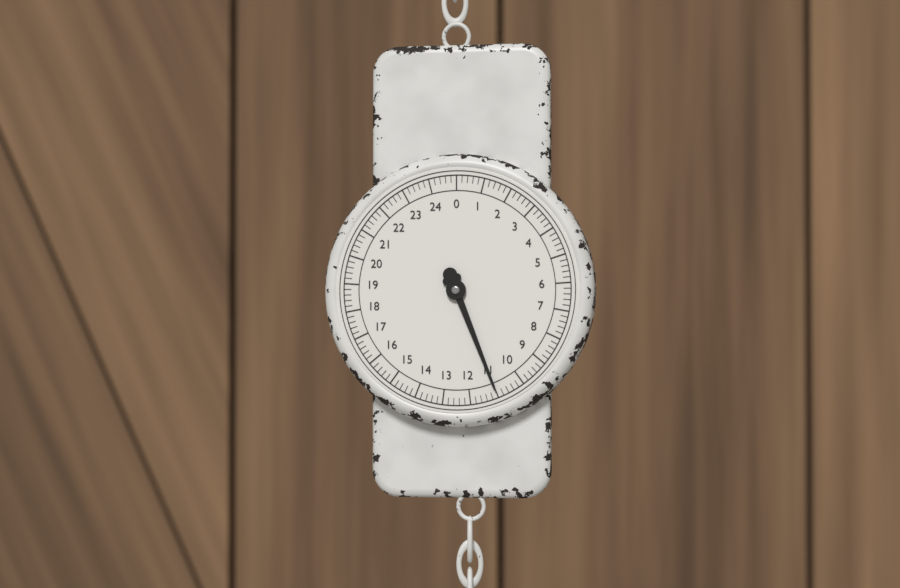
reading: 11.0 (no unit)
